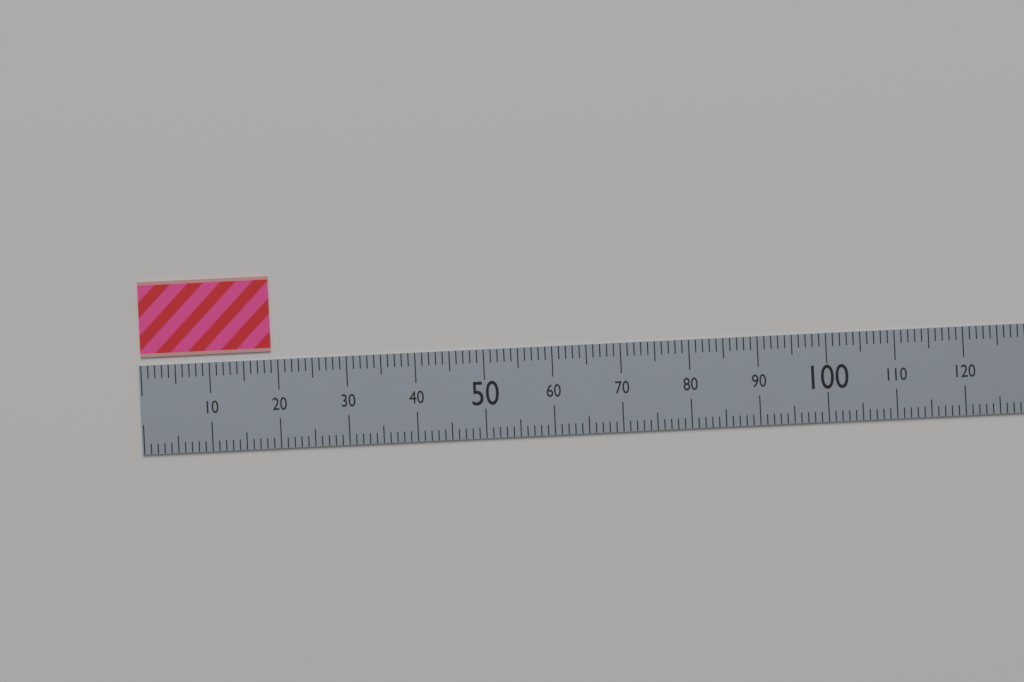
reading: 19 (no unit)
